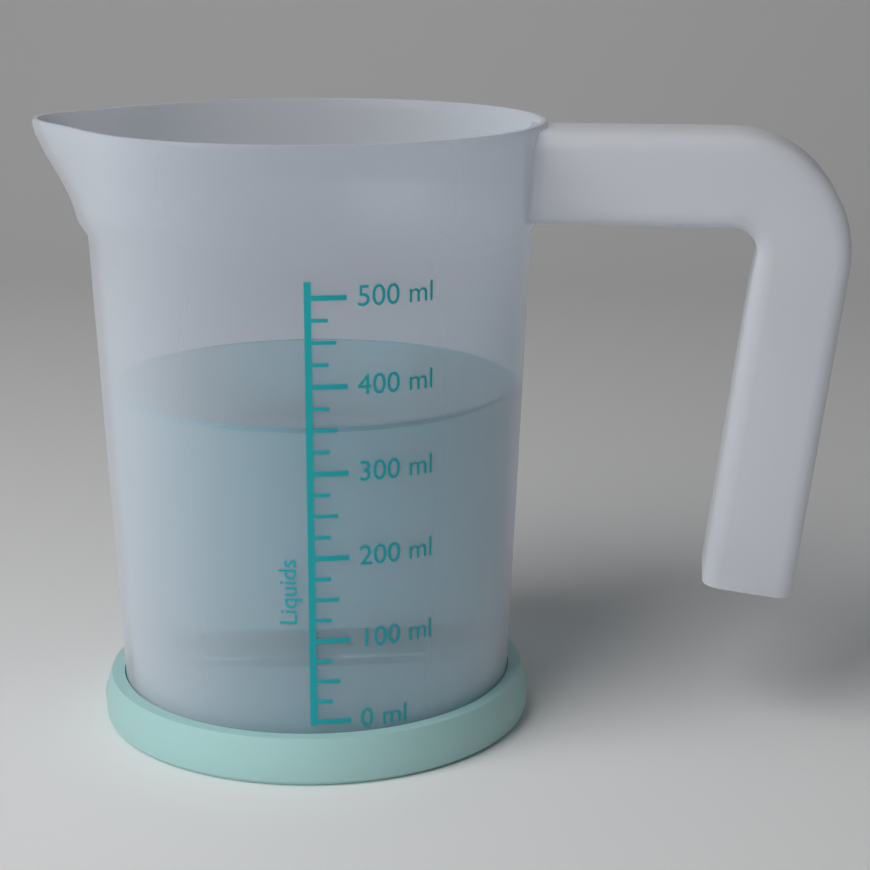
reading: 350 ml
